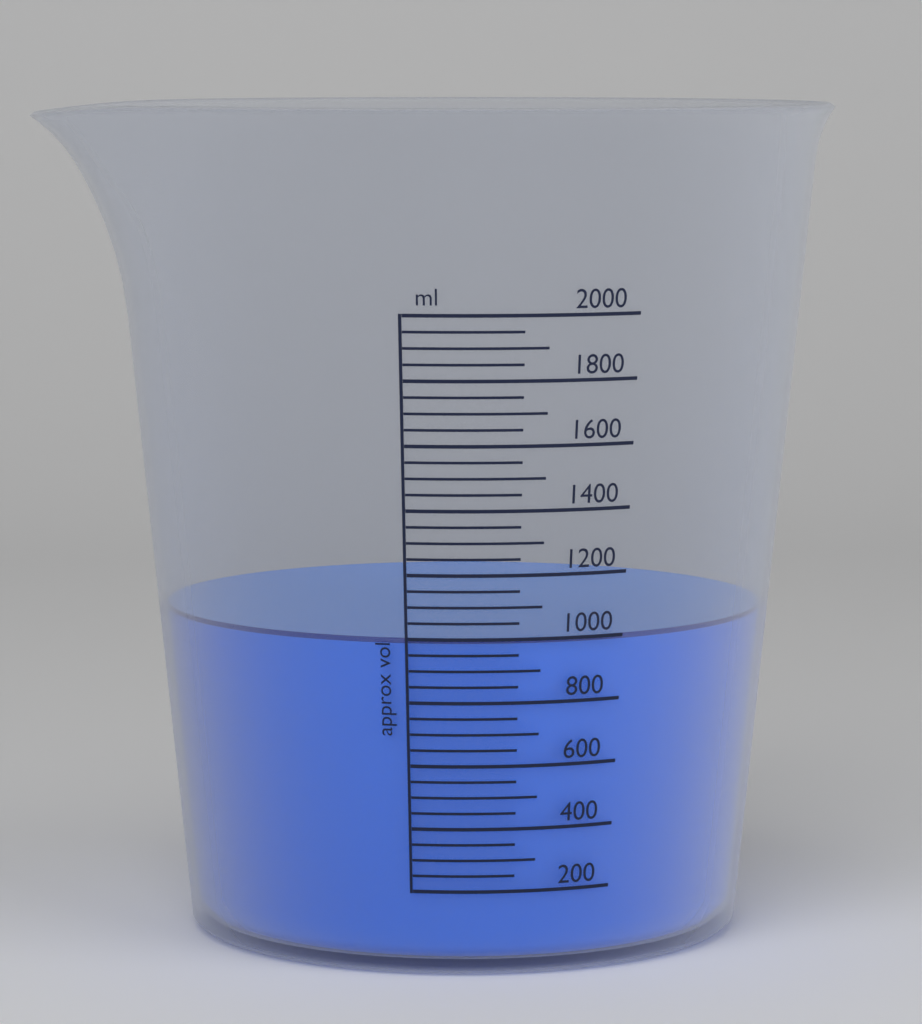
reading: 1000 ml
